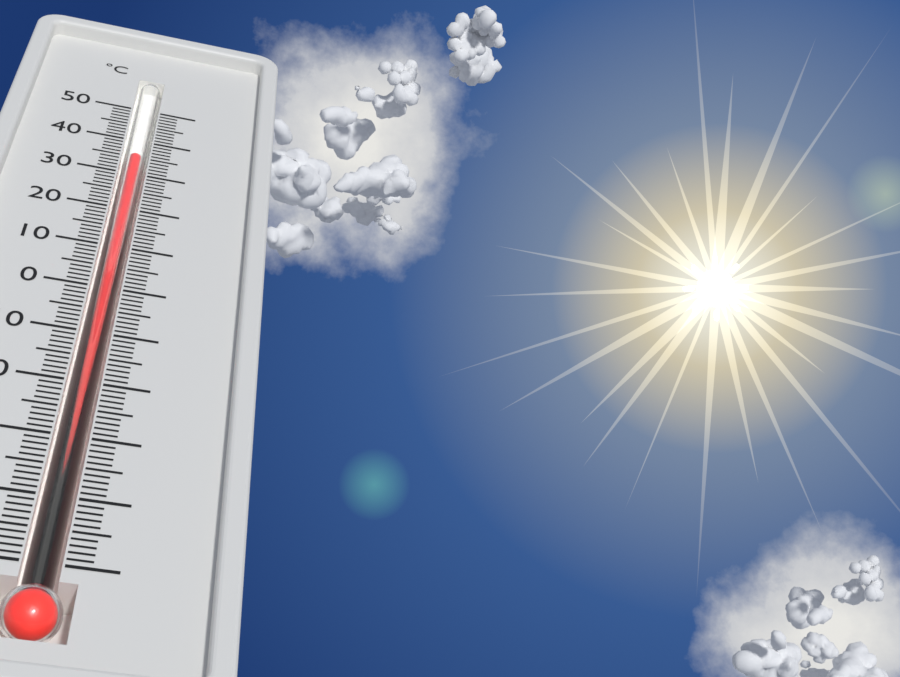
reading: 36 °C
